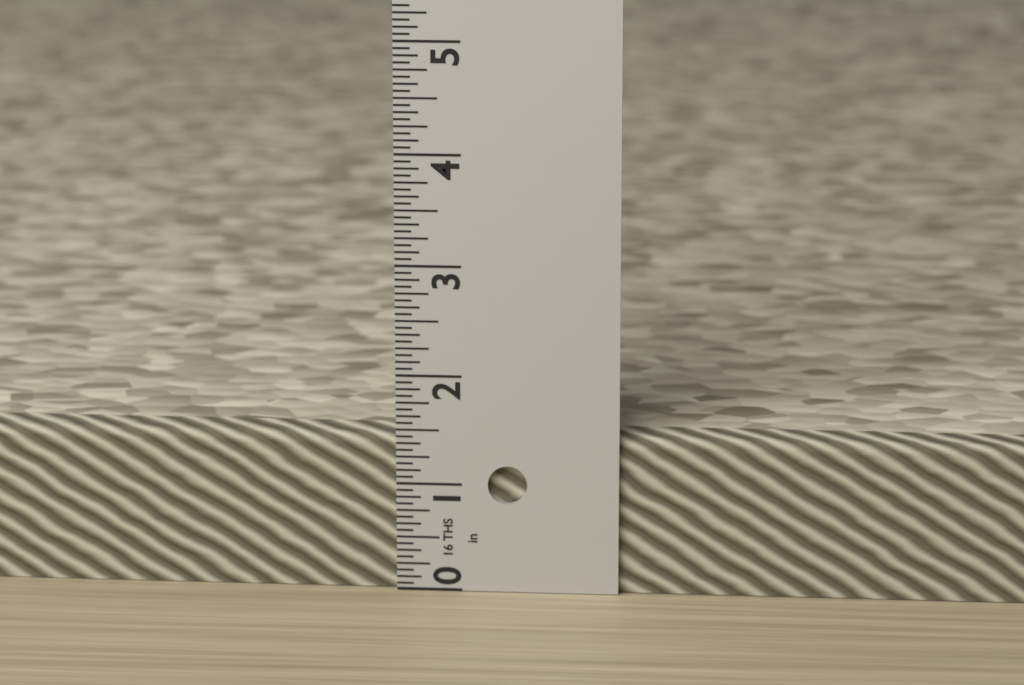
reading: 1.4375 in
